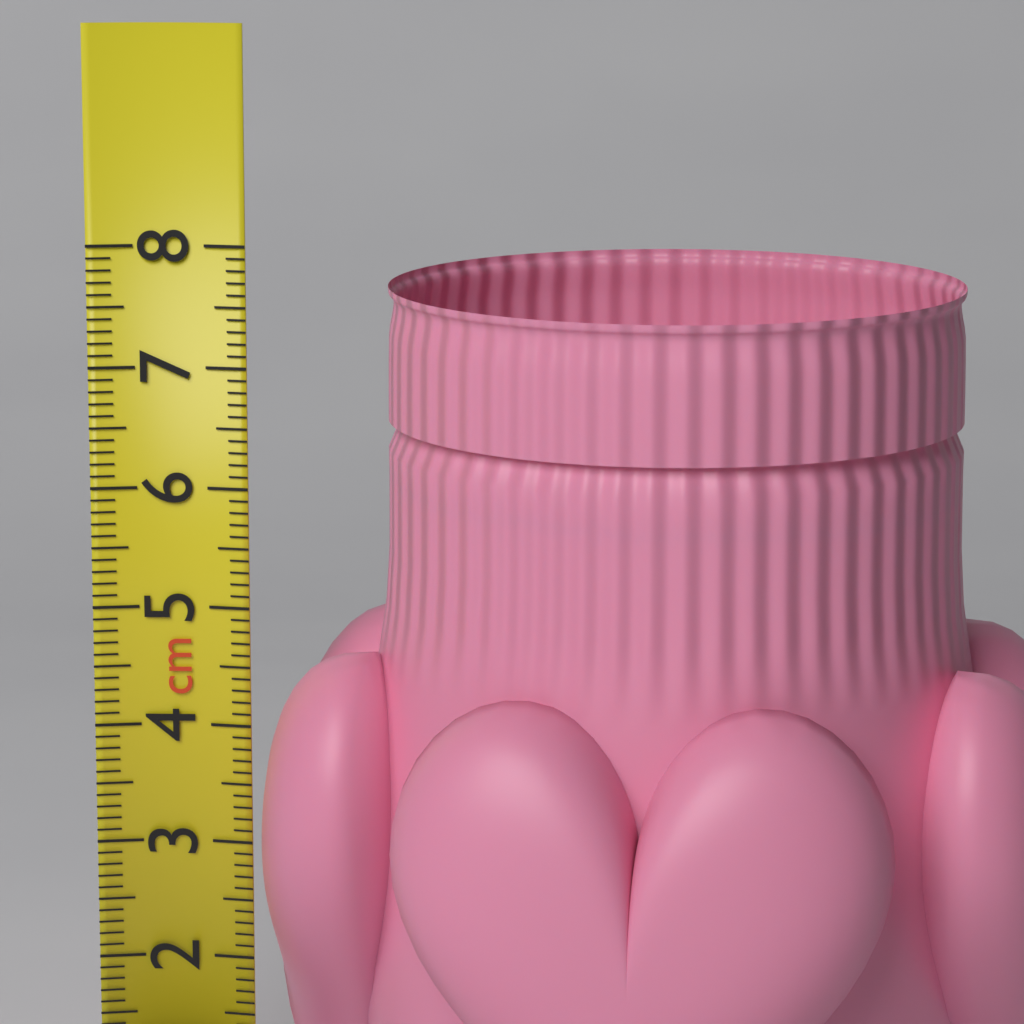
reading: 7.7 cm
